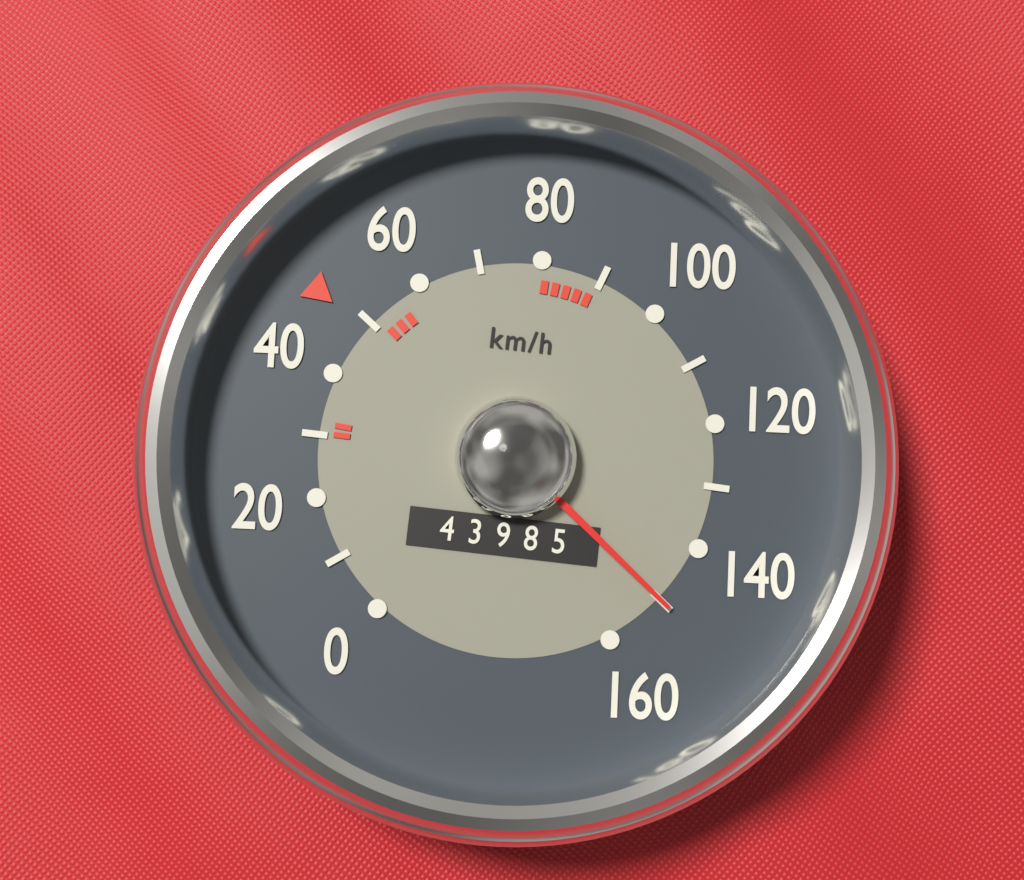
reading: 150 km/h
